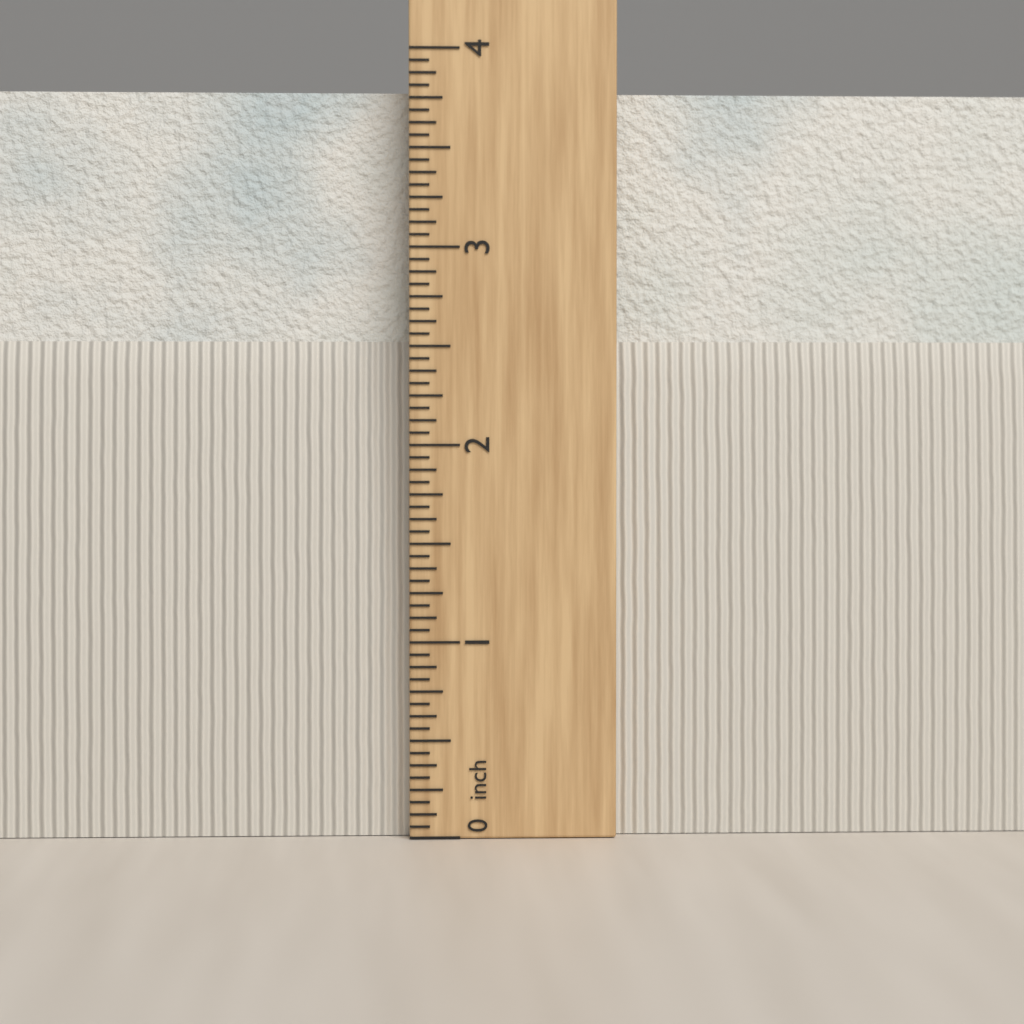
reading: 3.8125 in
